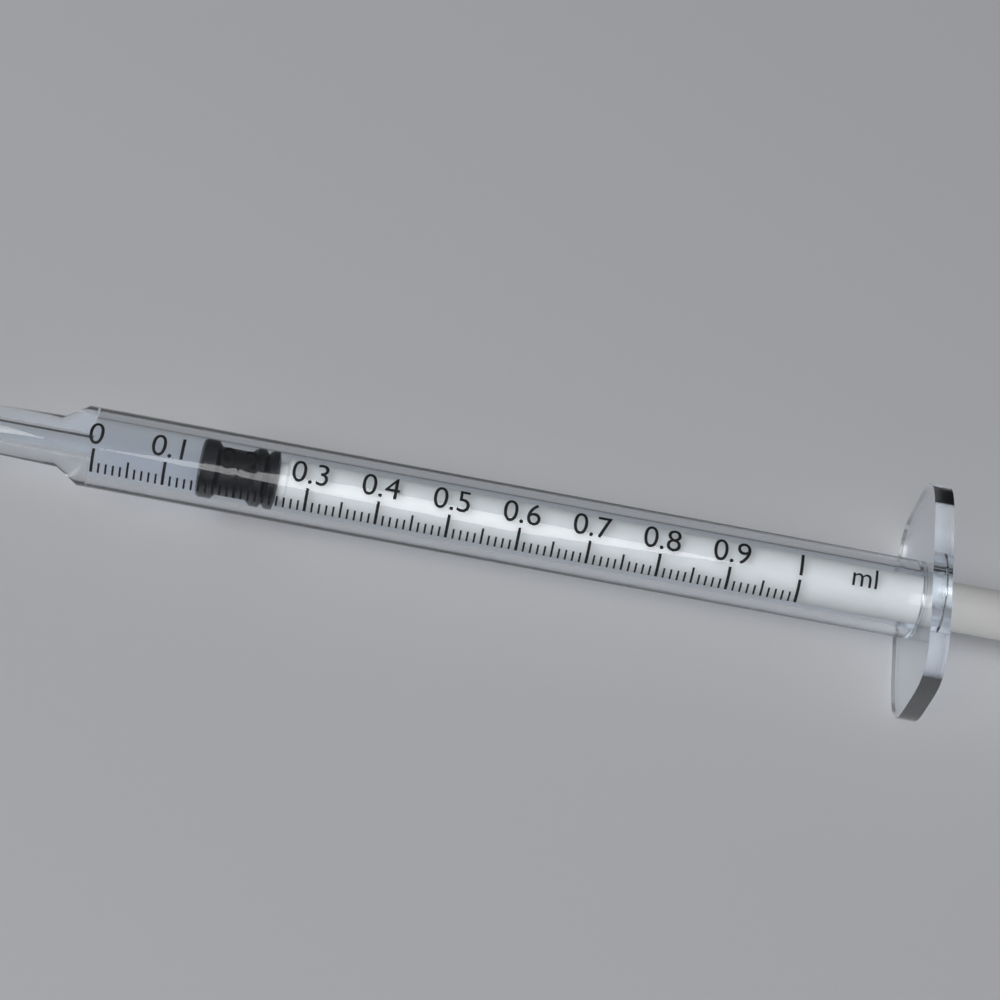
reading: 0.15 ml
